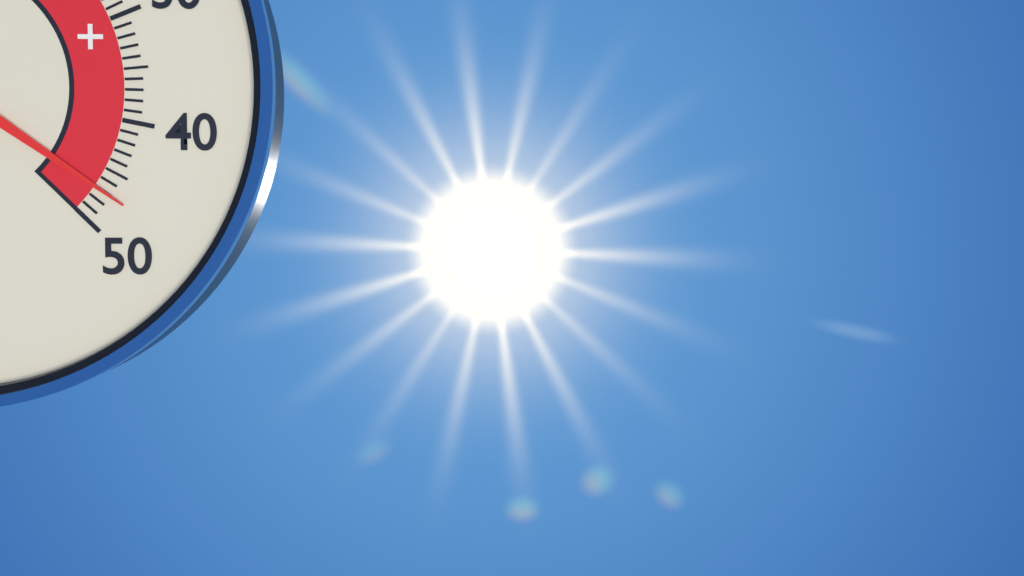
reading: 47 °C
